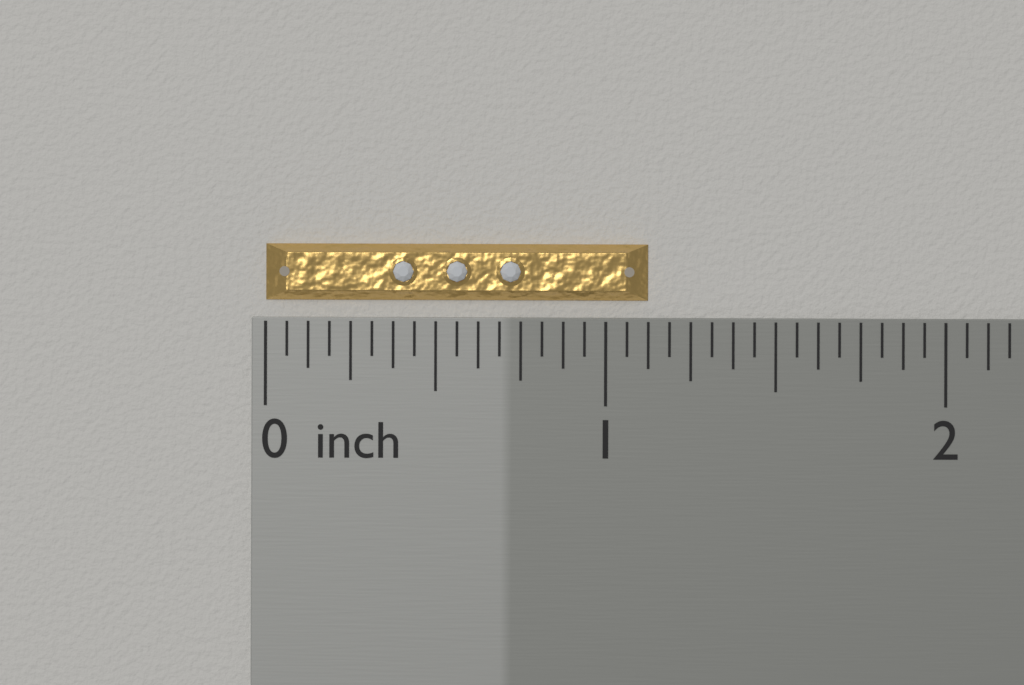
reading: 1.1250 inch
